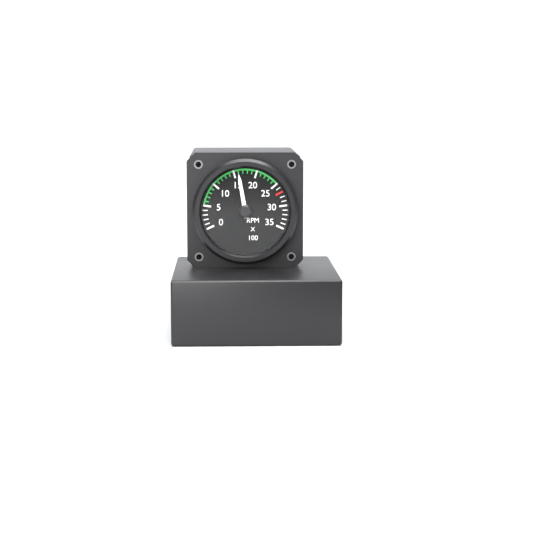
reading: 1600 RPM
